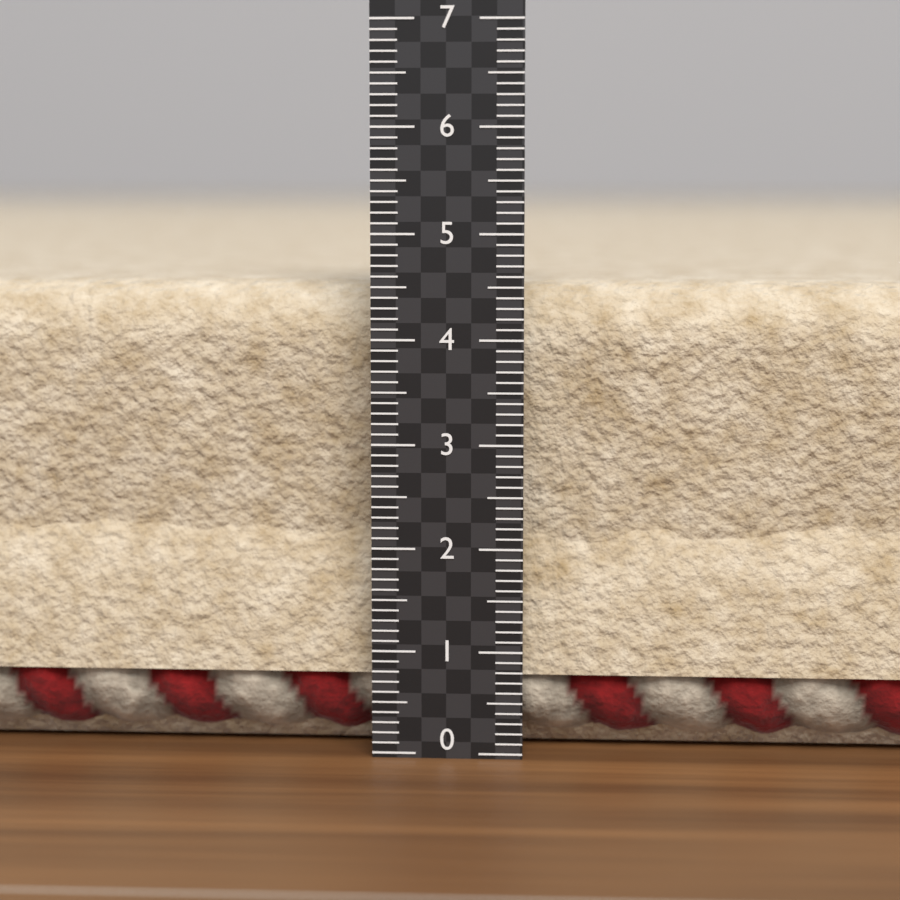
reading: 4.5 (no unit)
